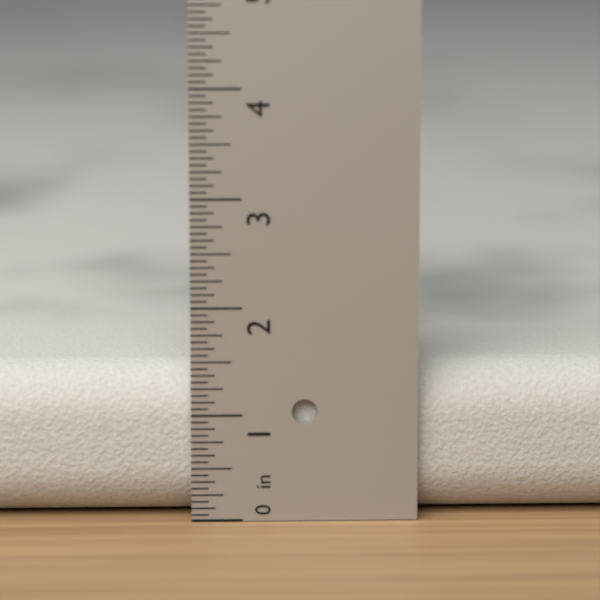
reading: 1.4375 in
